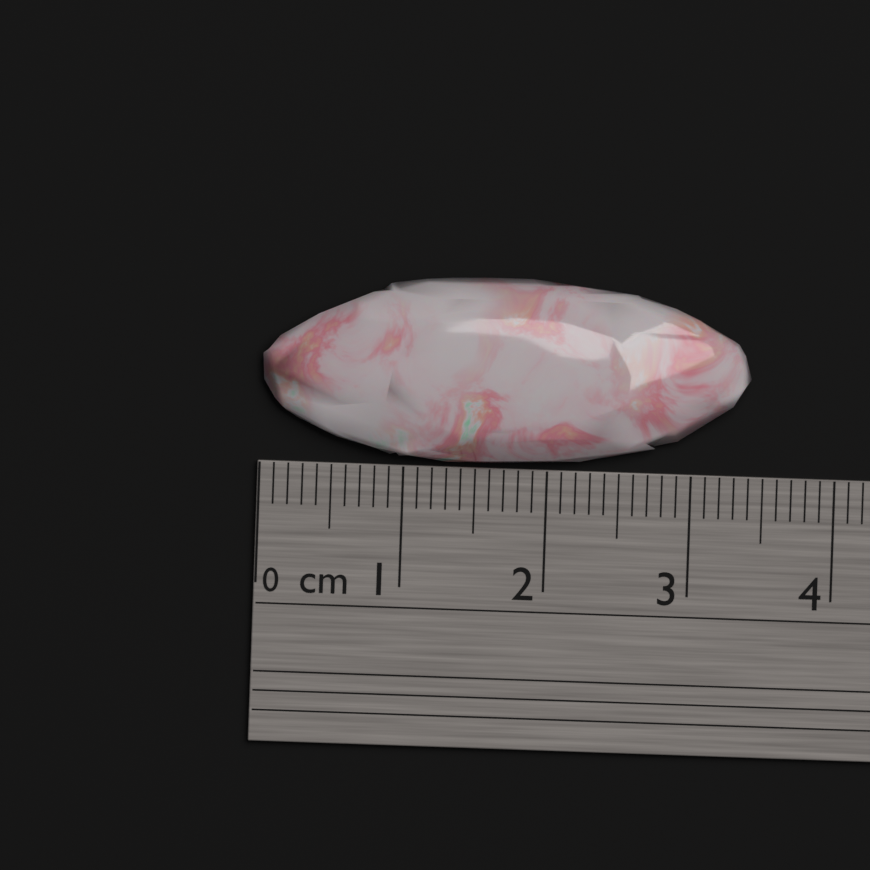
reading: 3.4 cm
